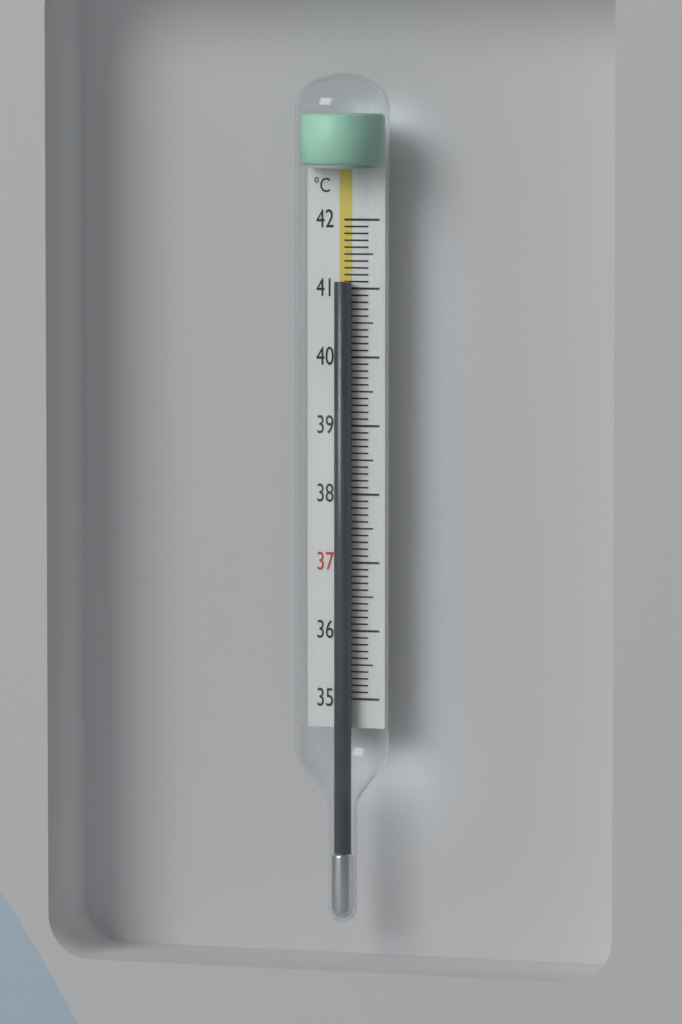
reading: 41.1 °C
